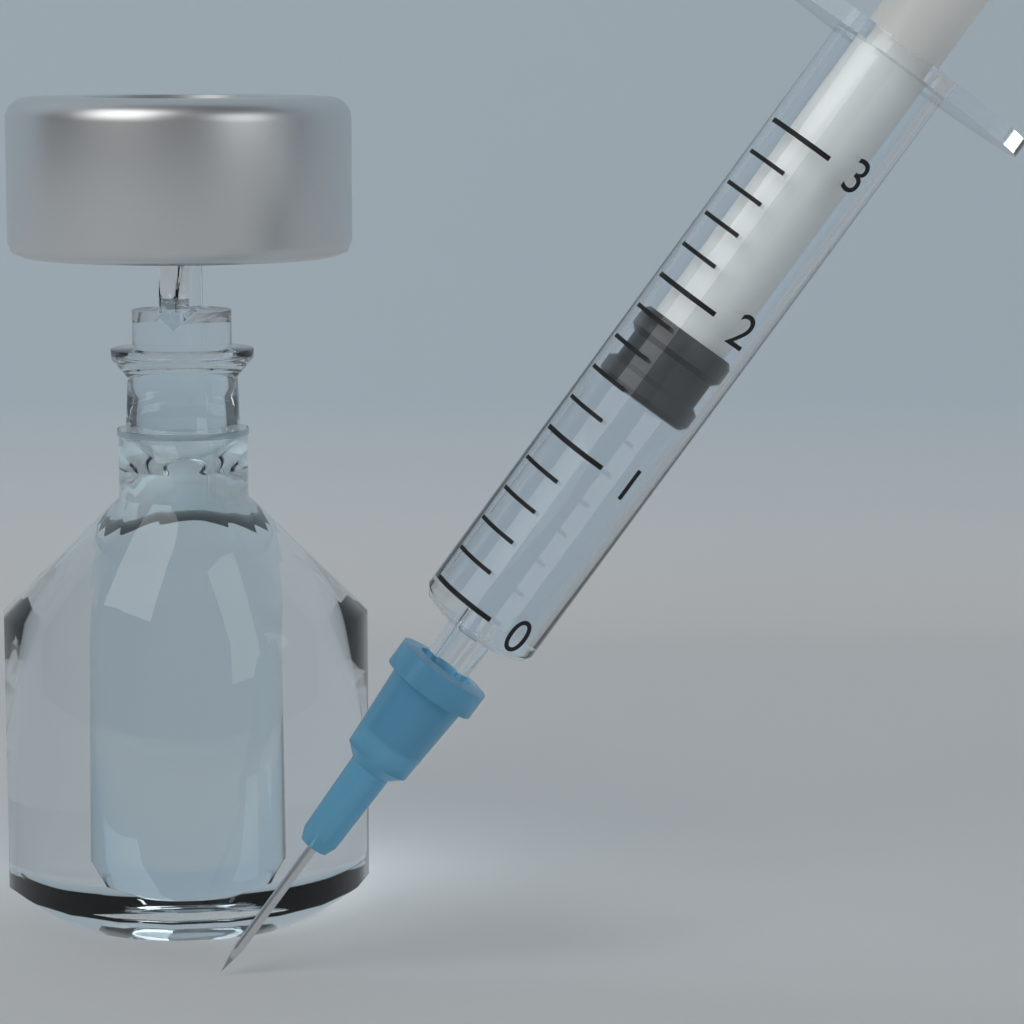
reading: 1.4 (no unit)
